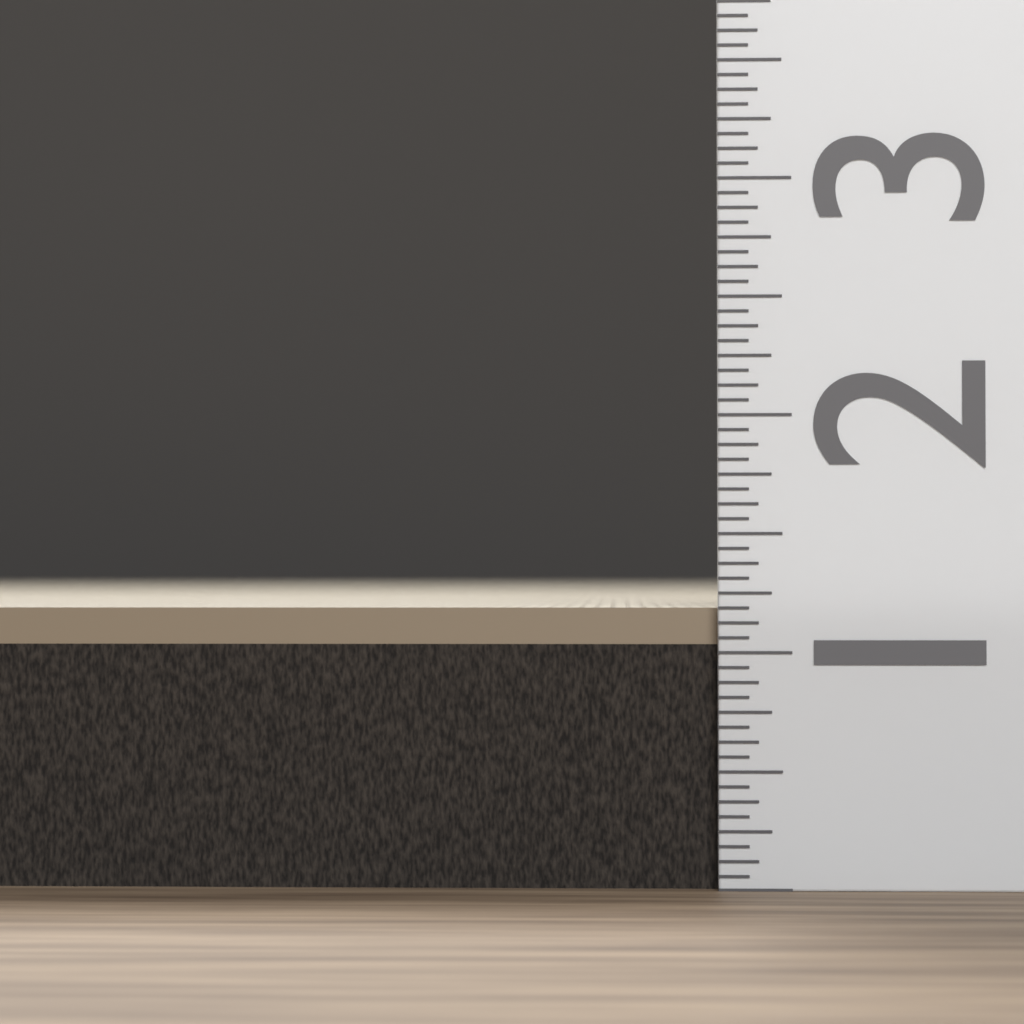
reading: 1.1875 (no unit)
